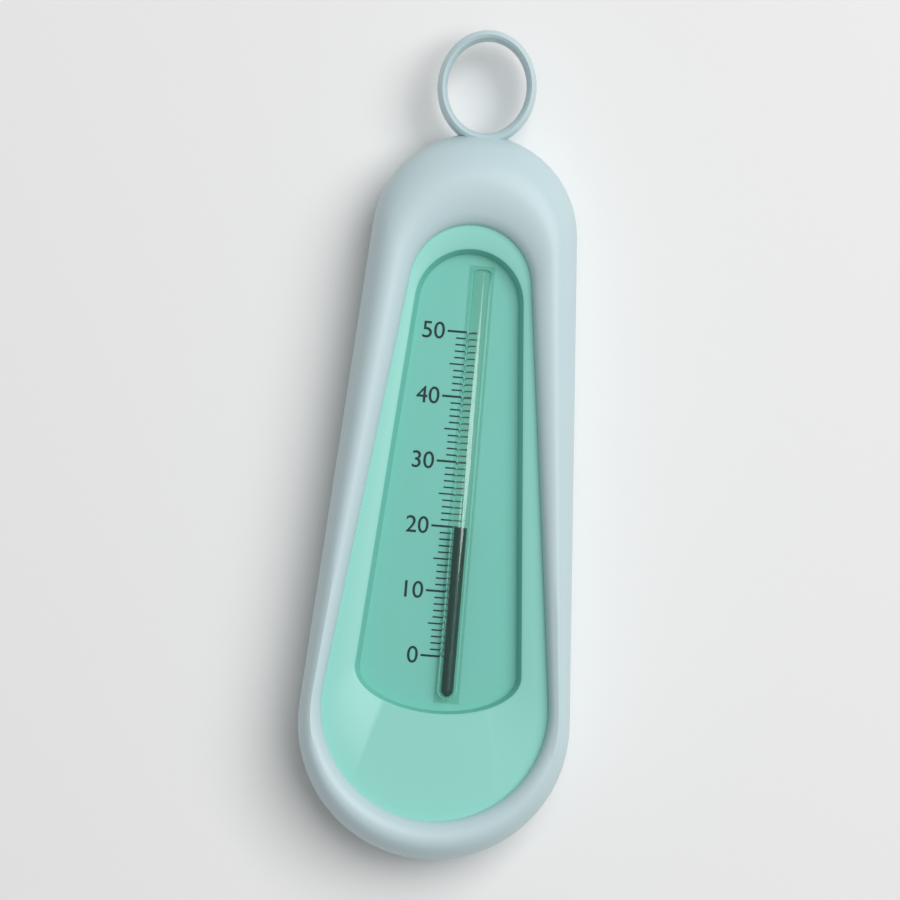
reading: 20 (no unit)
